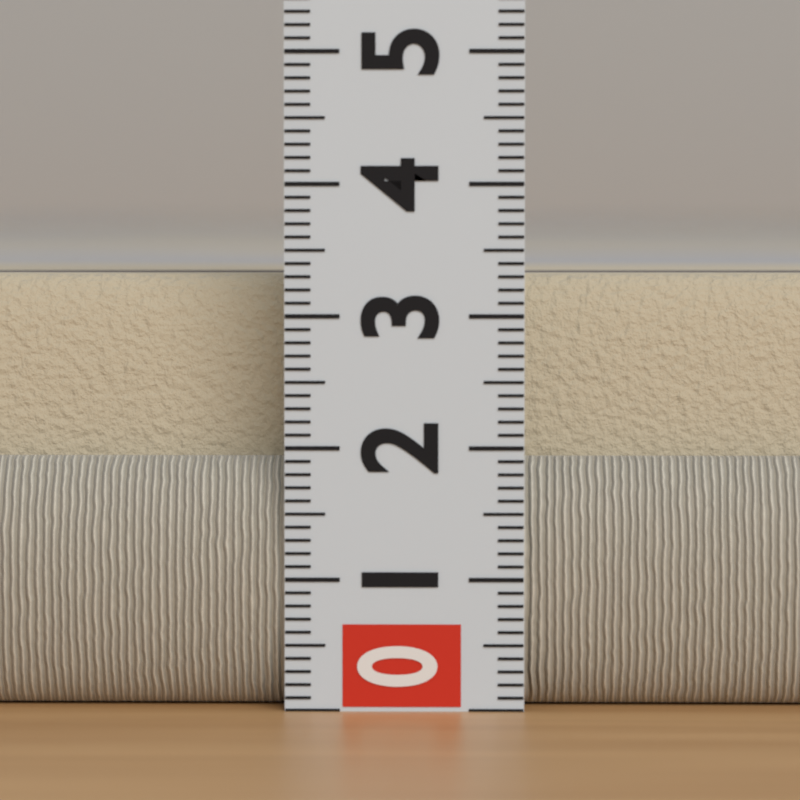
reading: 3.3 (no unit)
